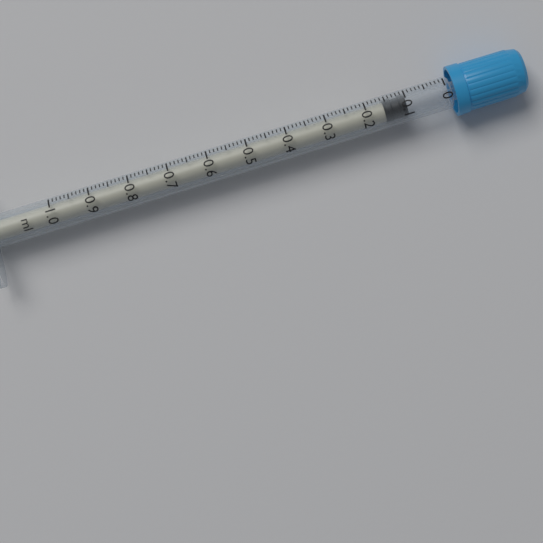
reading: 0.10 ml
